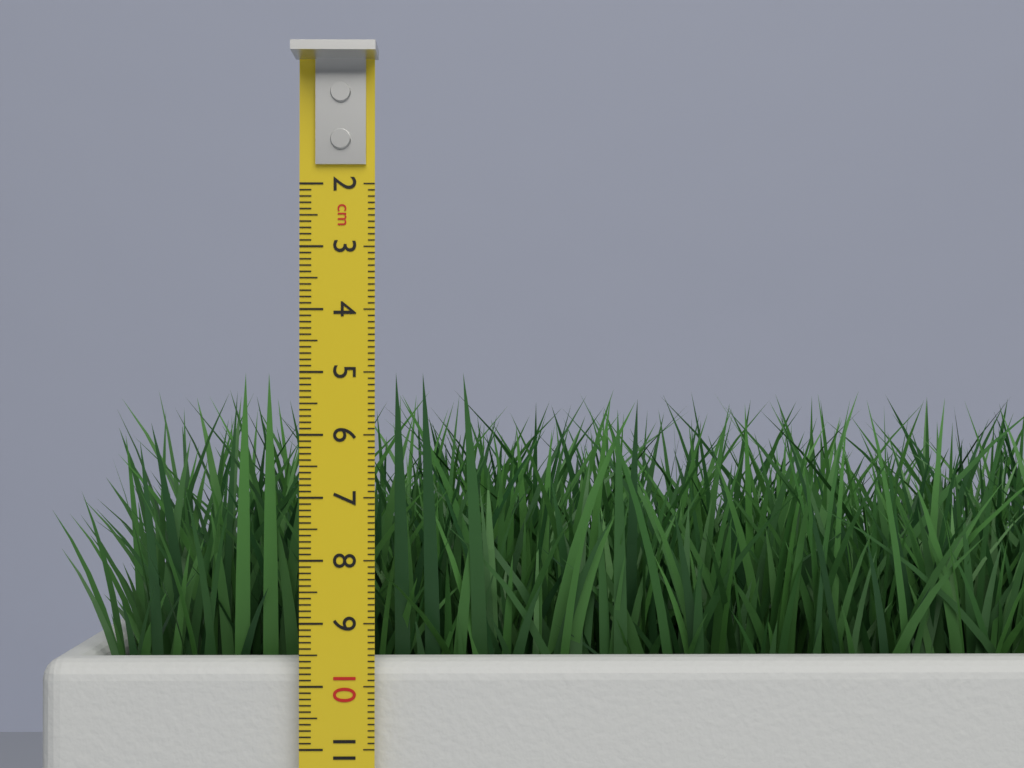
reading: 5.0 cm
